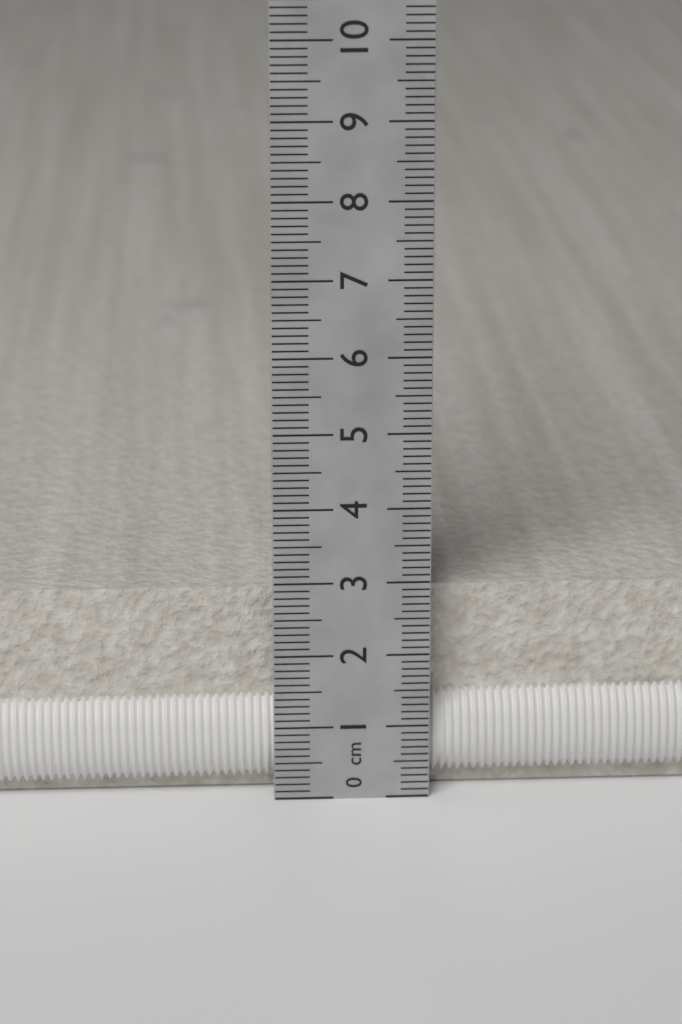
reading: 2.8 cm
